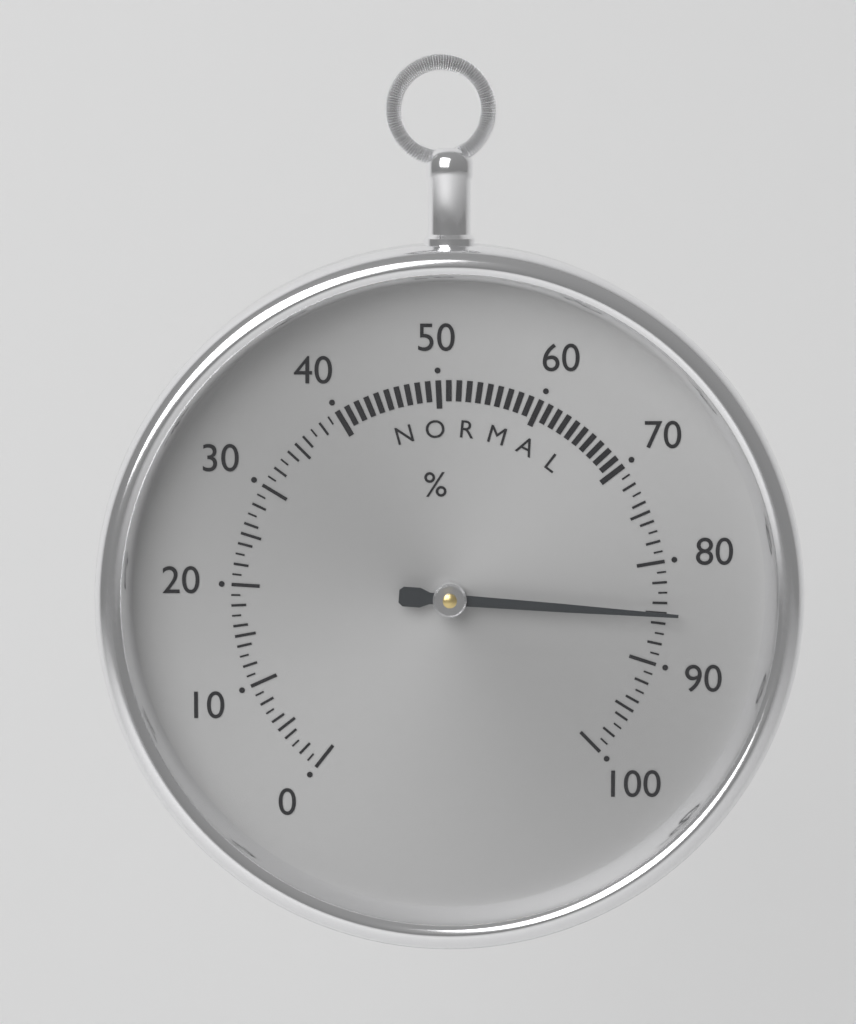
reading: 85 %
